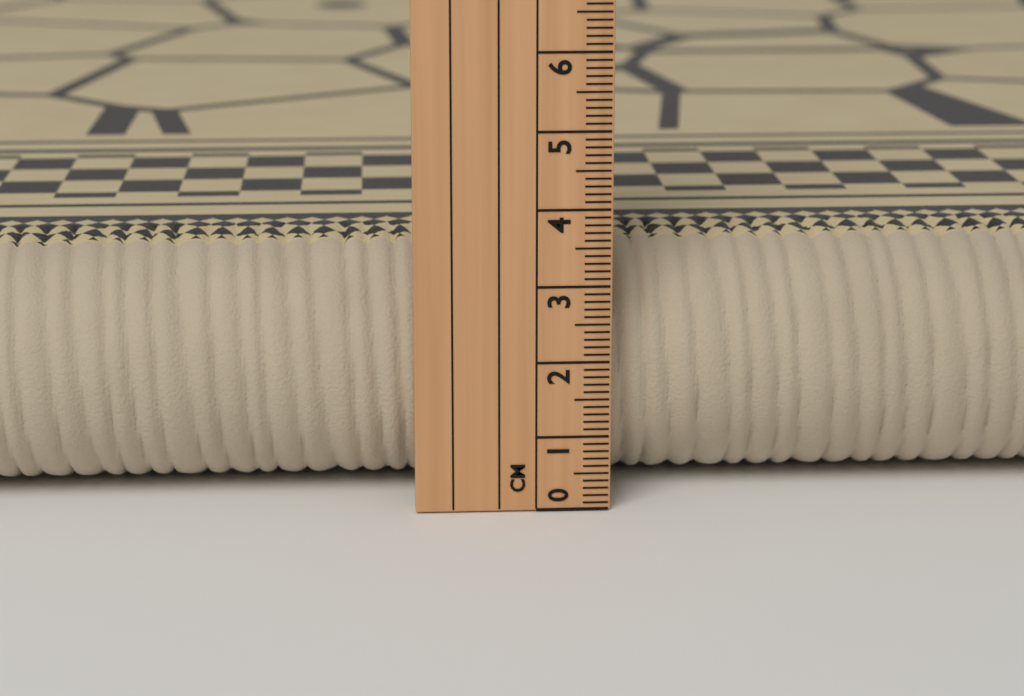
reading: 3.4 cm
